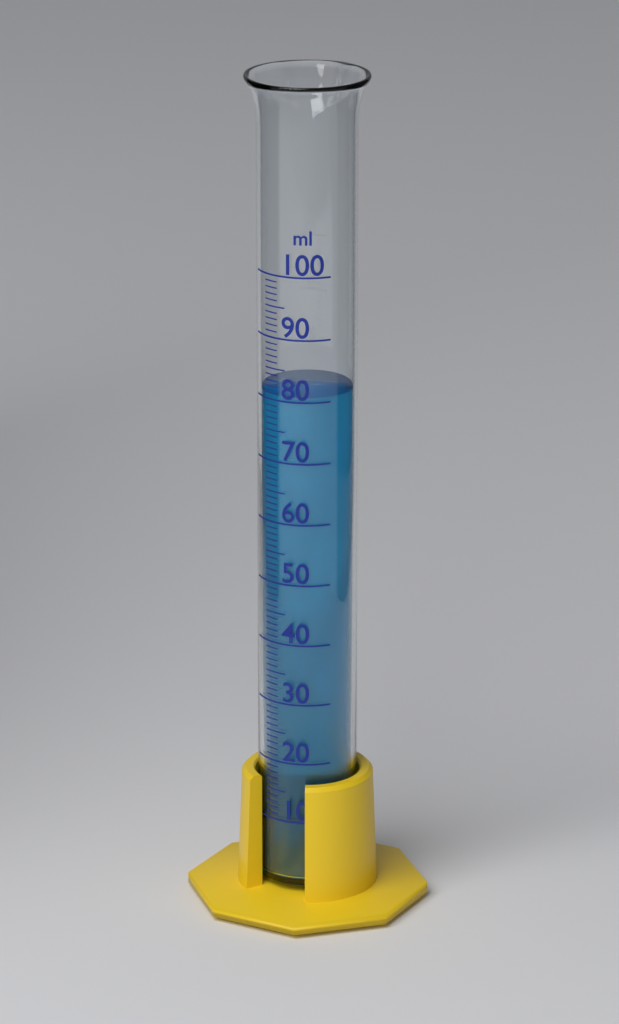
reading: 81 ml
